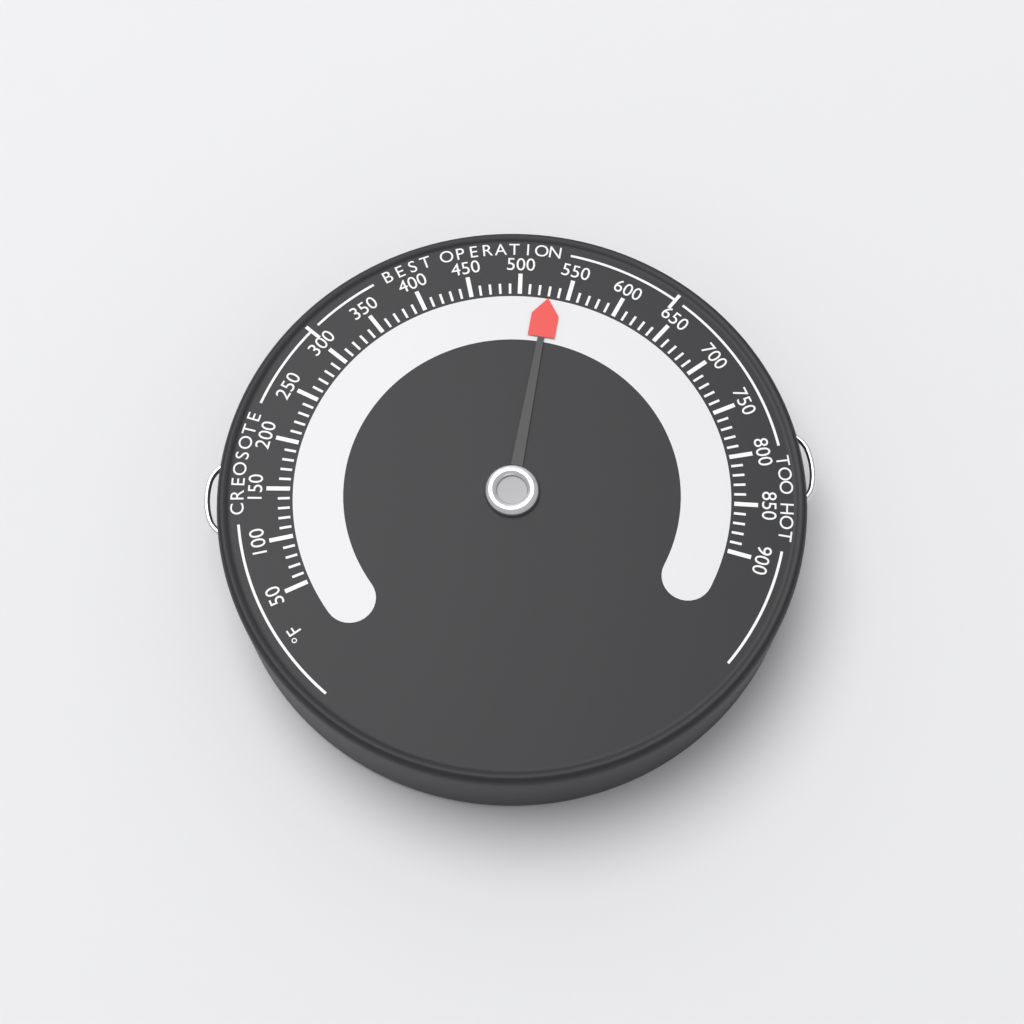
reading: 530 °F
